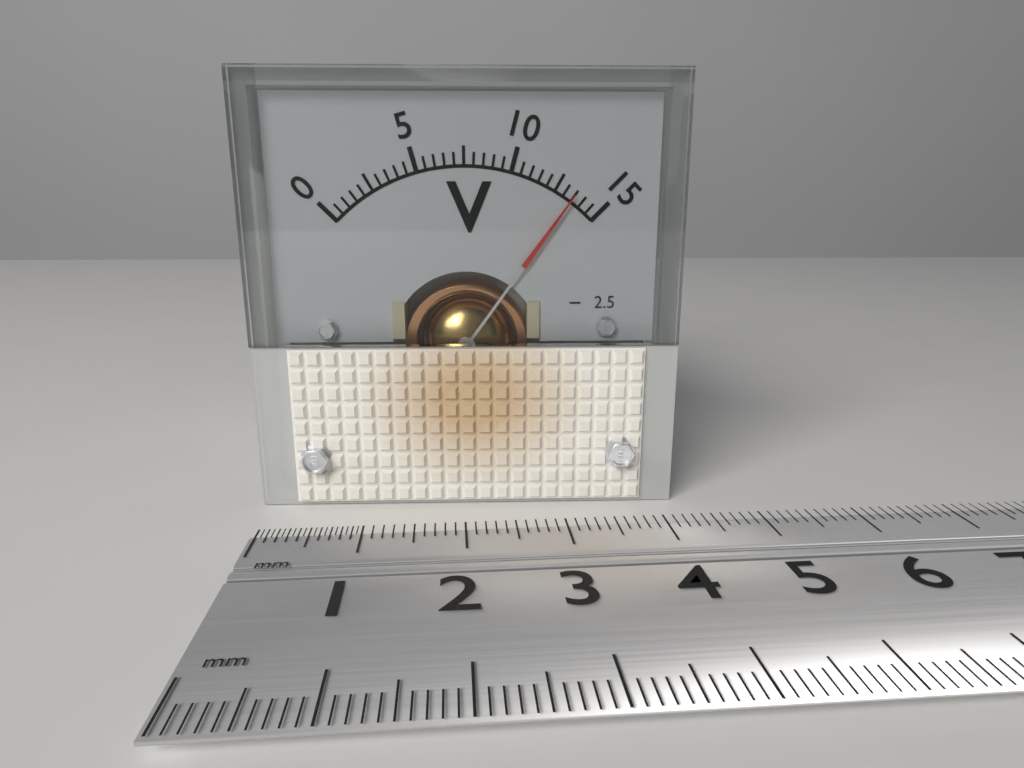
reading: 13.5 V
